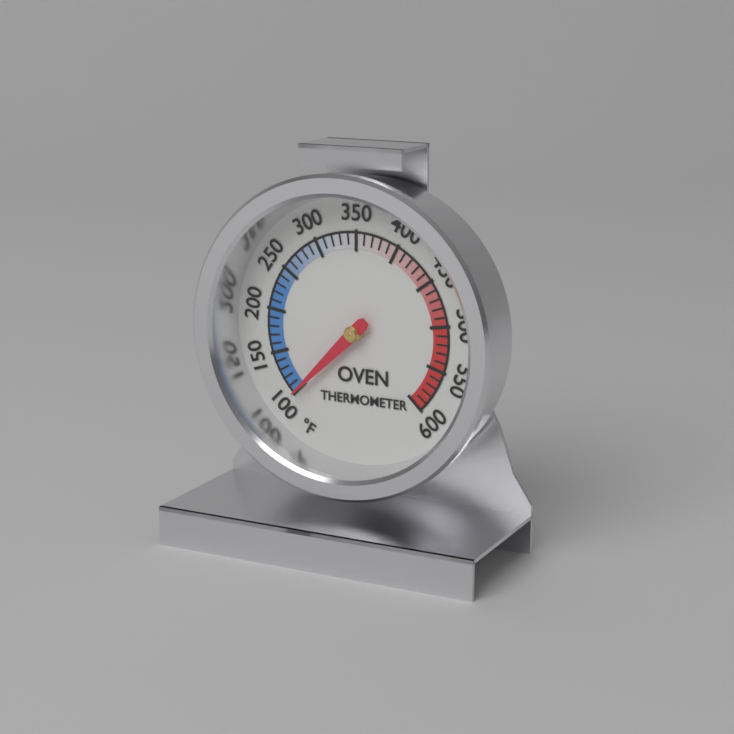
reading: 100 °F
